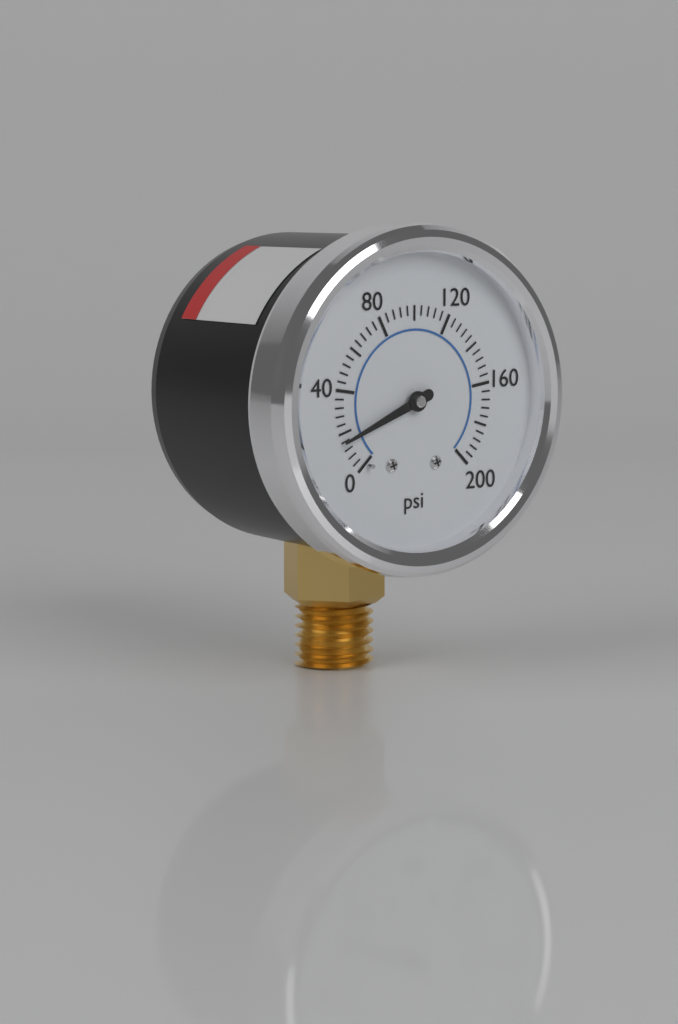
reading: 16 psi
